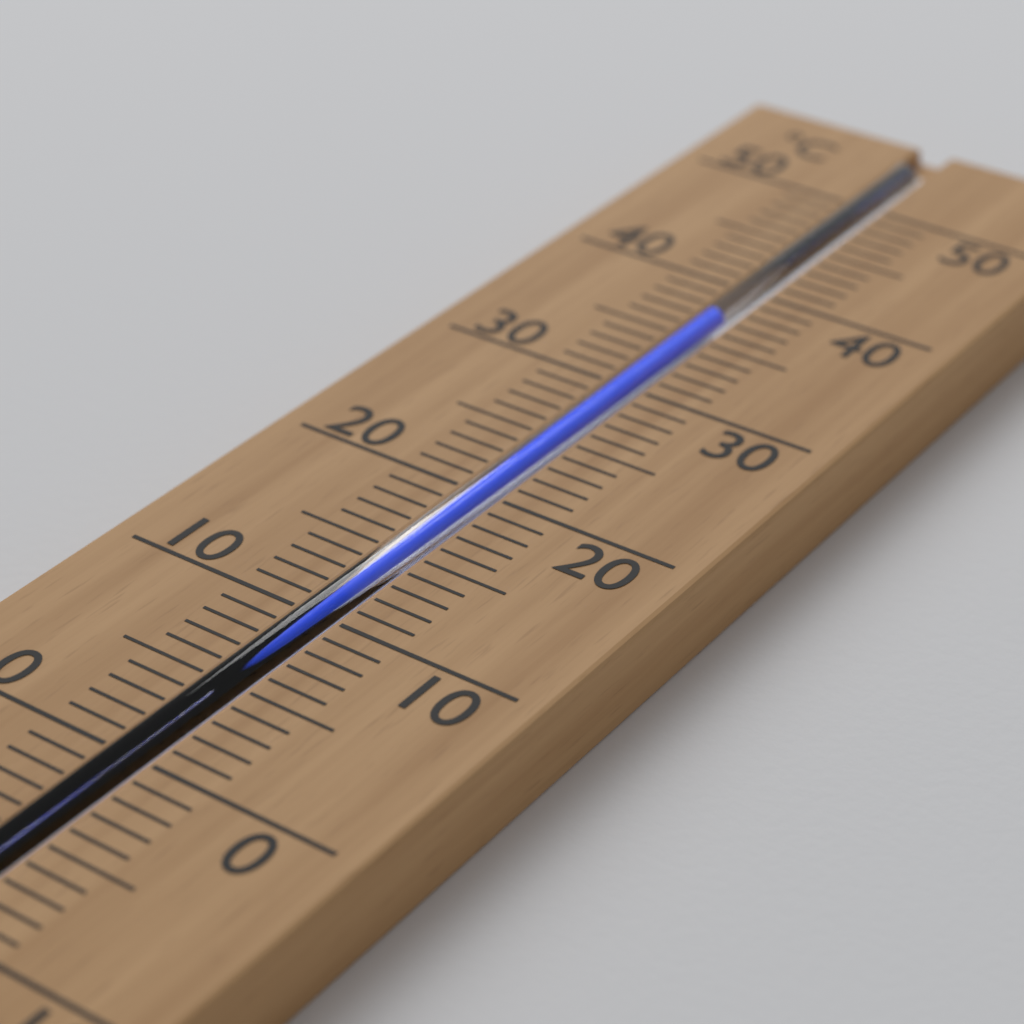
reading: 37 °C
